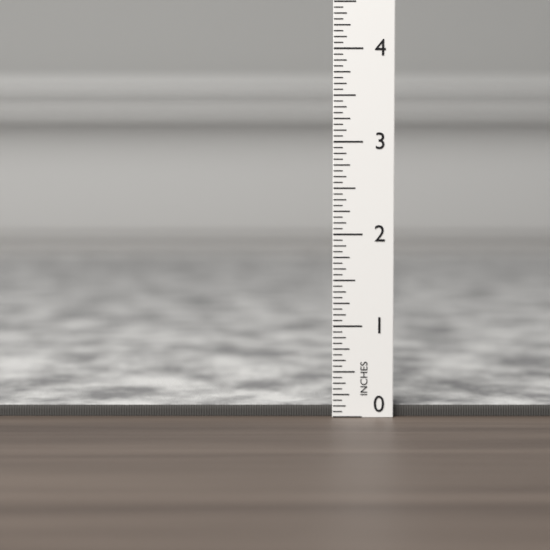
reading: 0.1250 in
